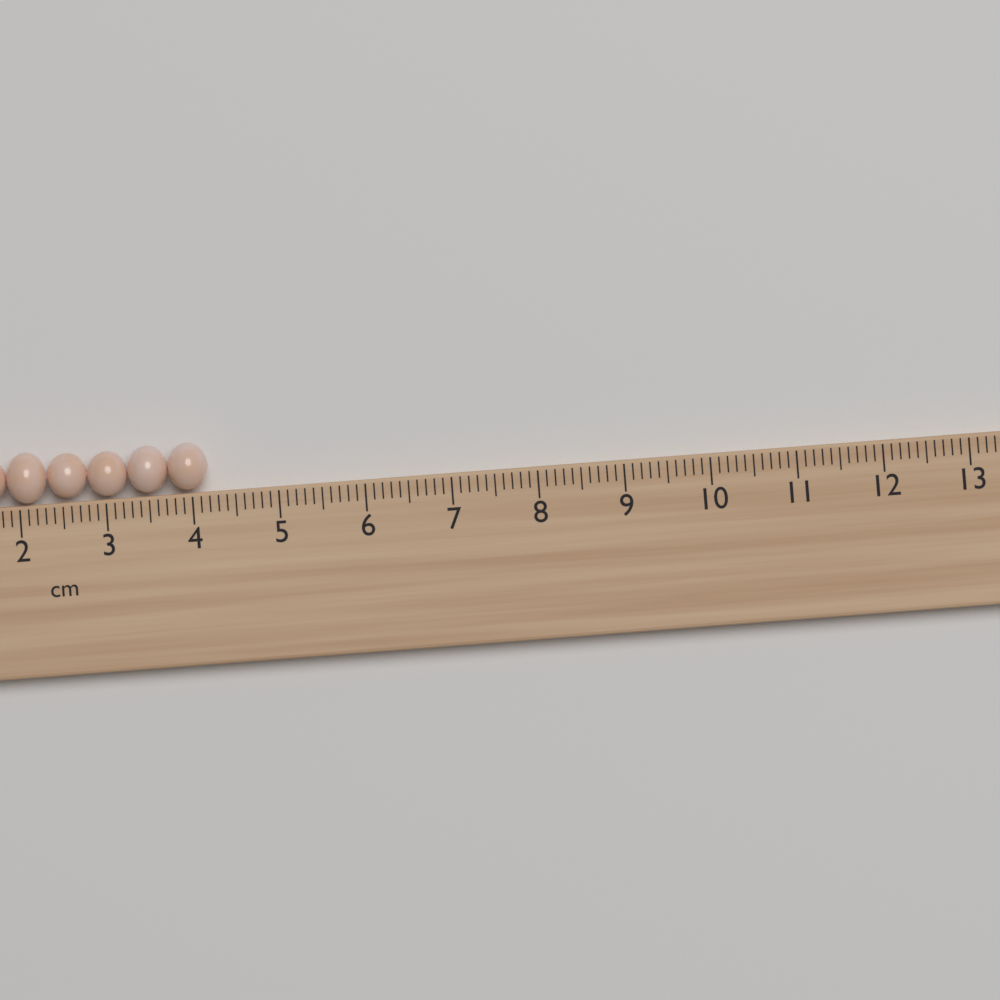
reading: 4.2 cm
